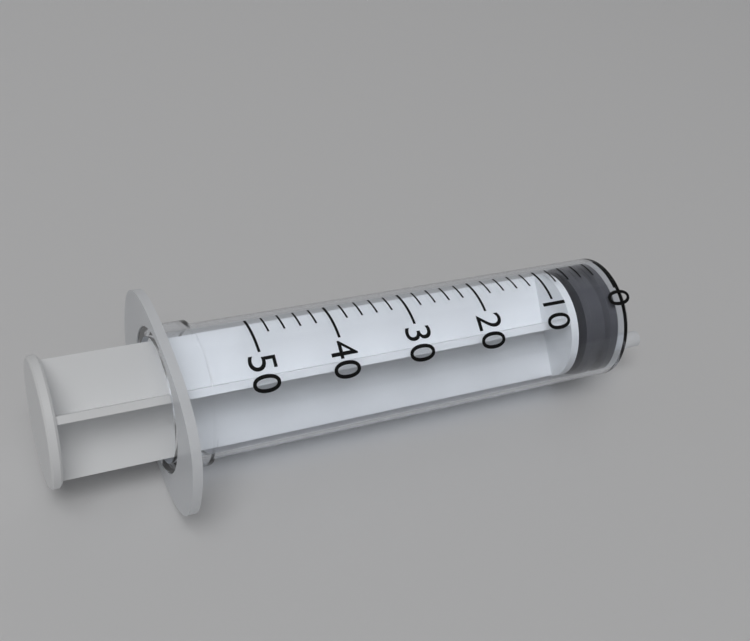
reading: 0 (no unit)
